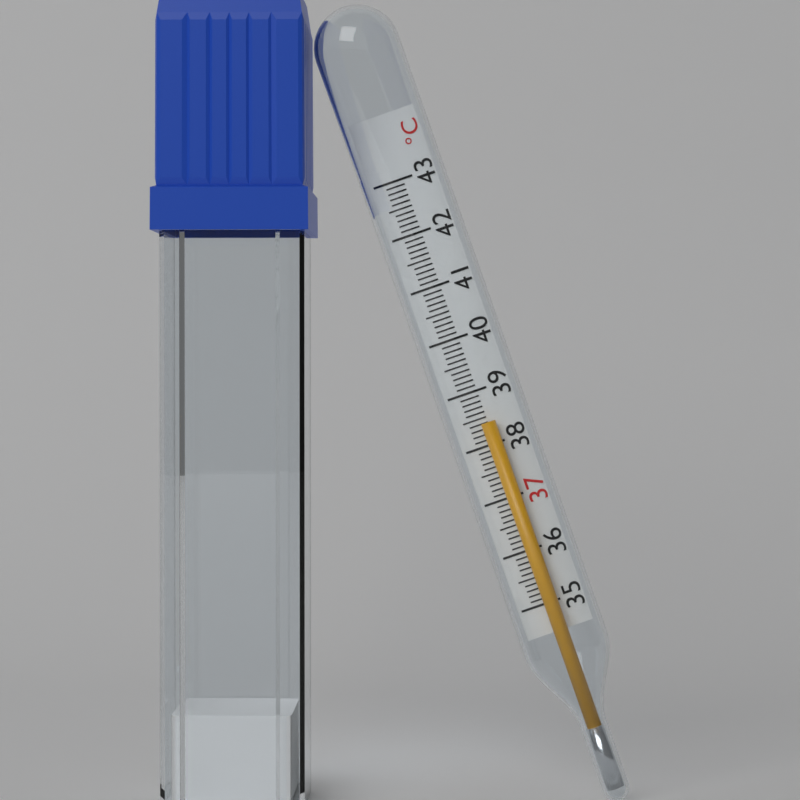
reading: 38.4 °C
